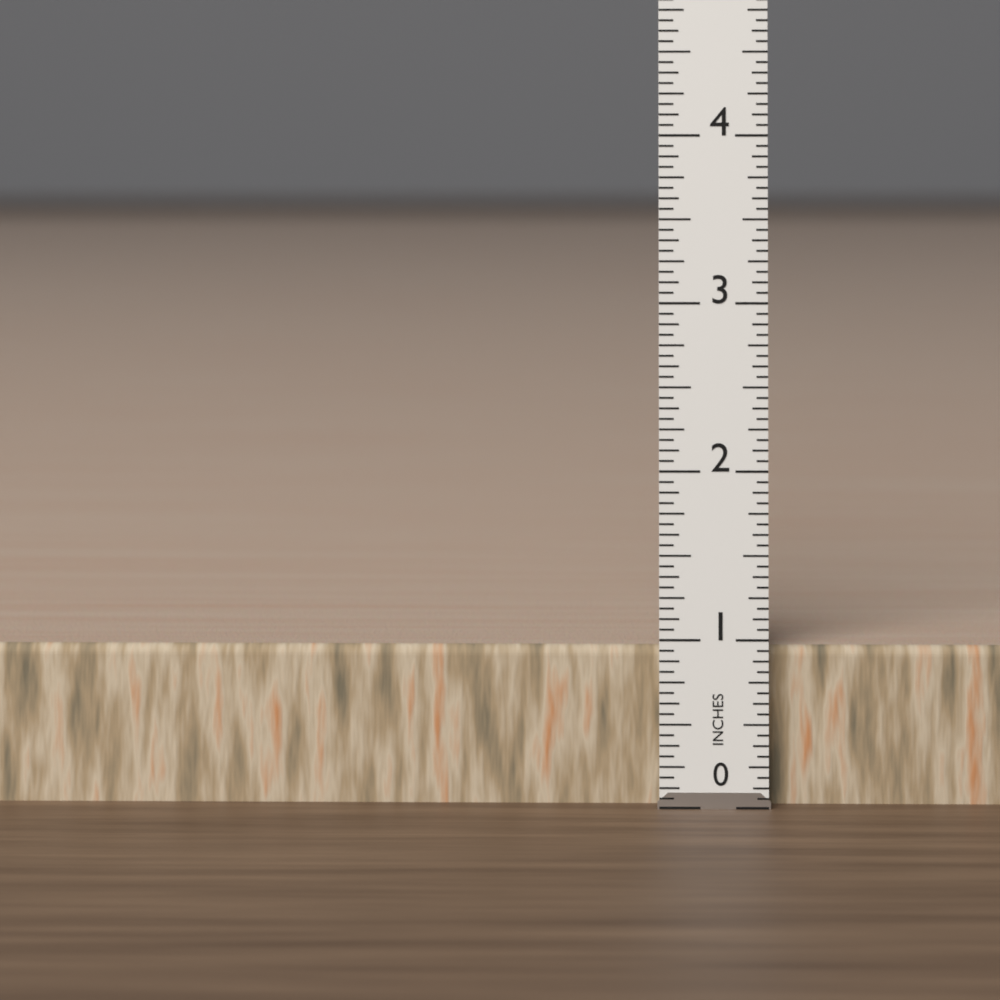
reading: 0.9375 in
